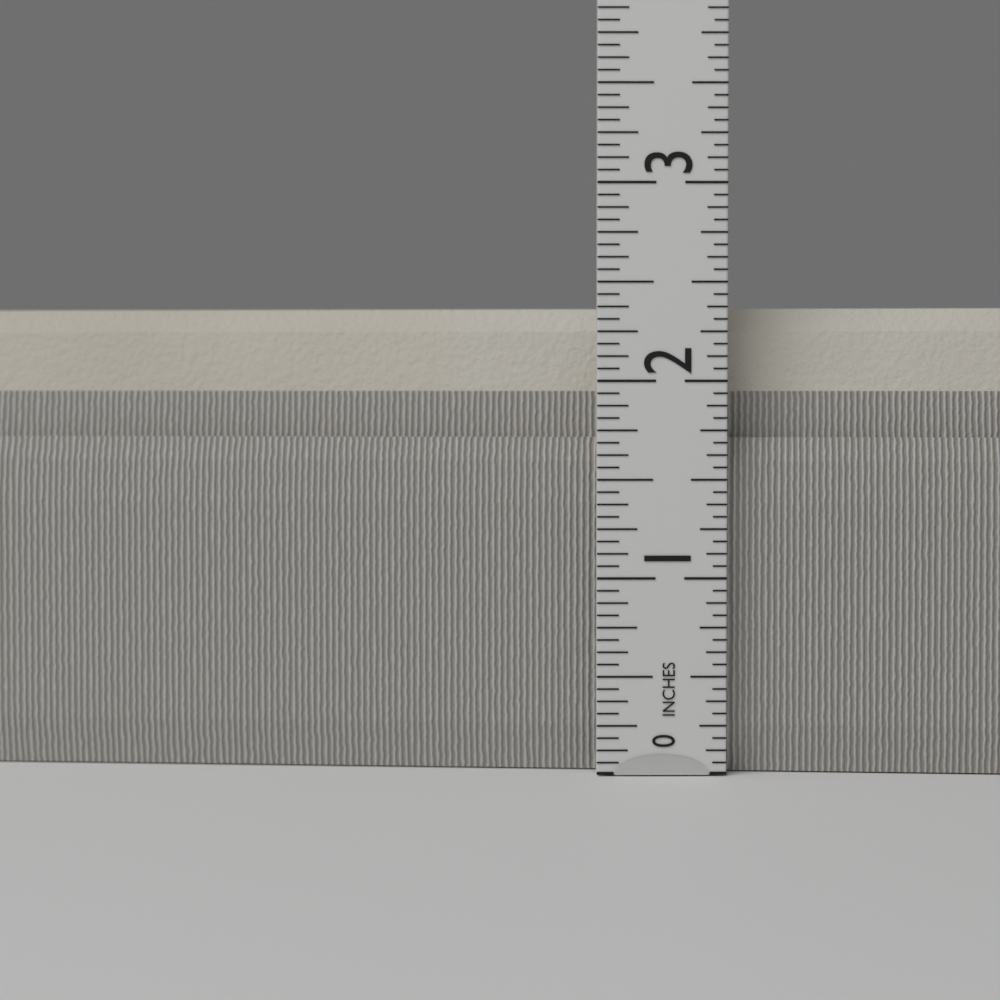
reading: 2.3750 in
